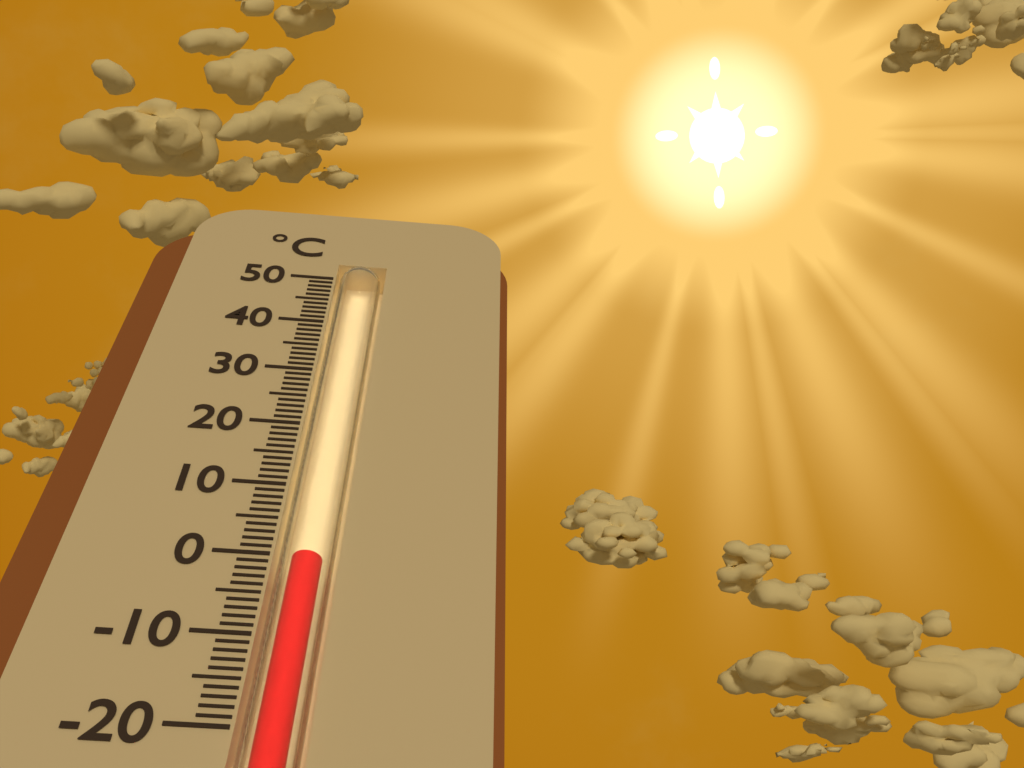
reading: 0 °C
